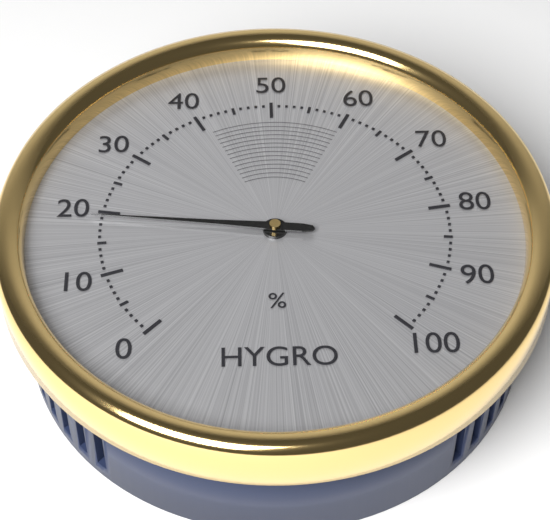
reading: 19 %
